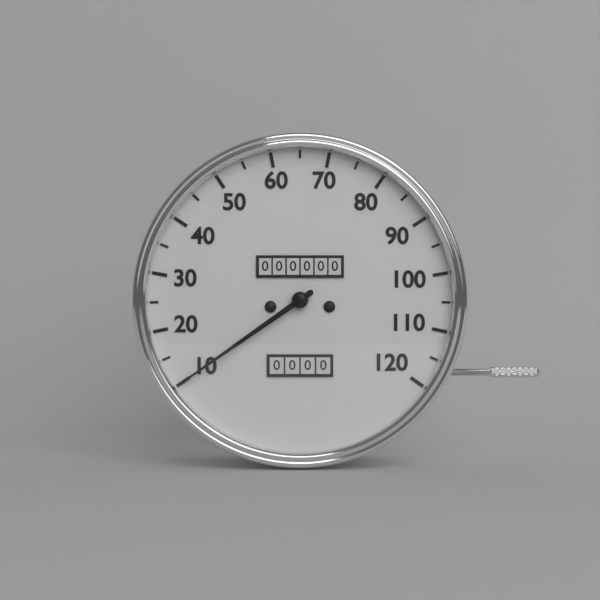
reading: 10 (no unit)
